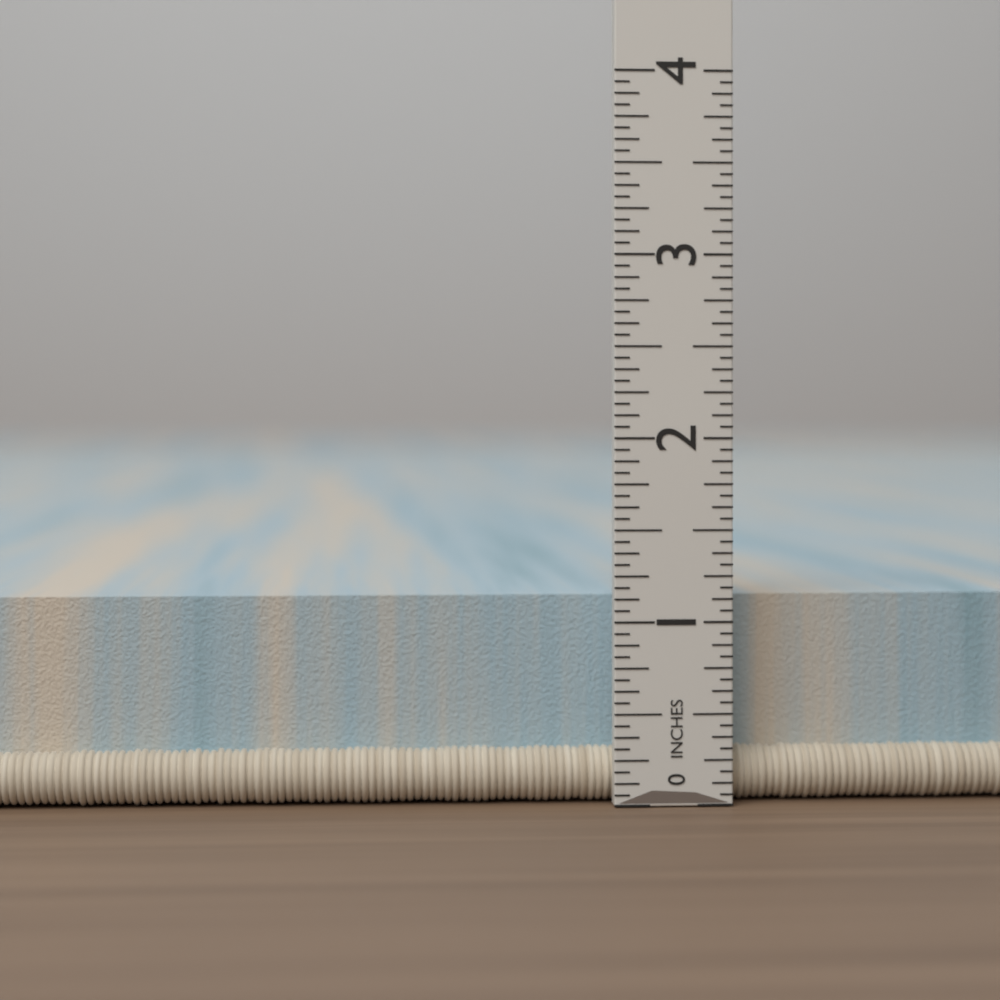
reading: 1.1250 in
